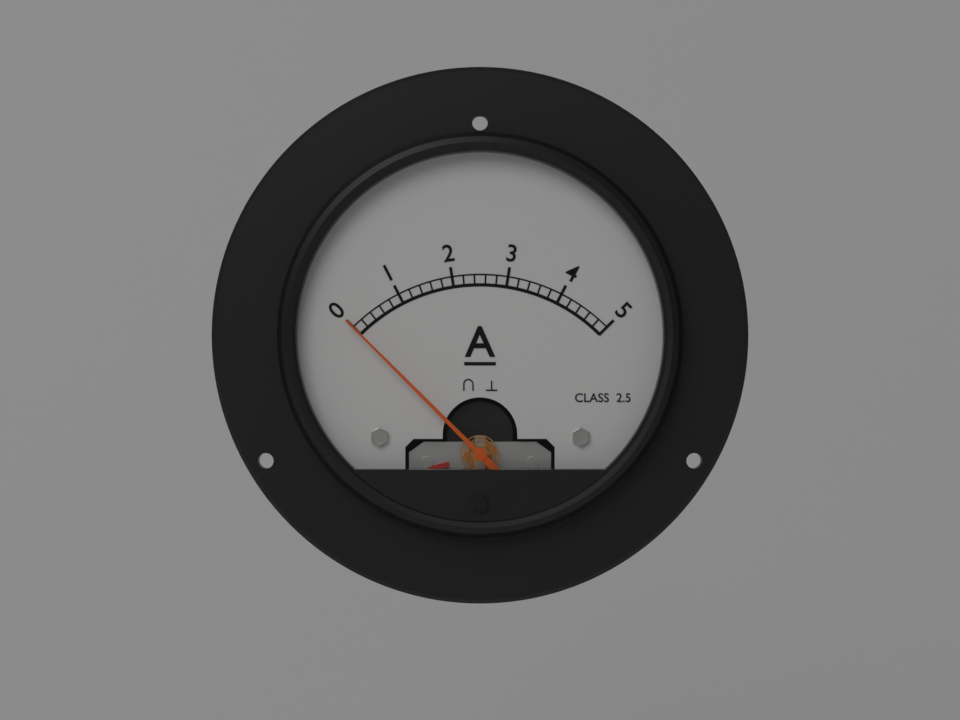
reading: 0.0 A
